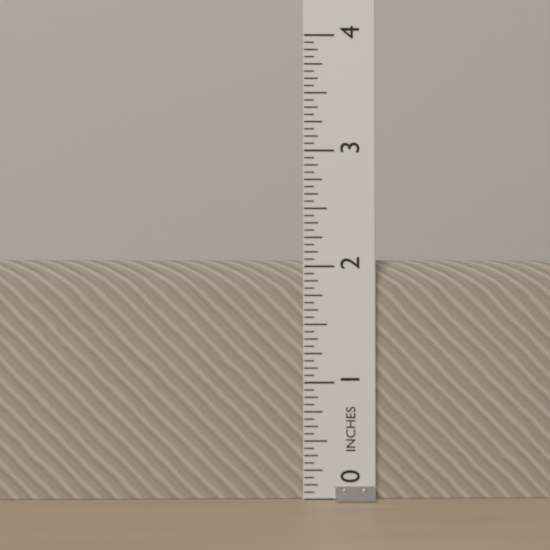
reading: 2.0625 in
